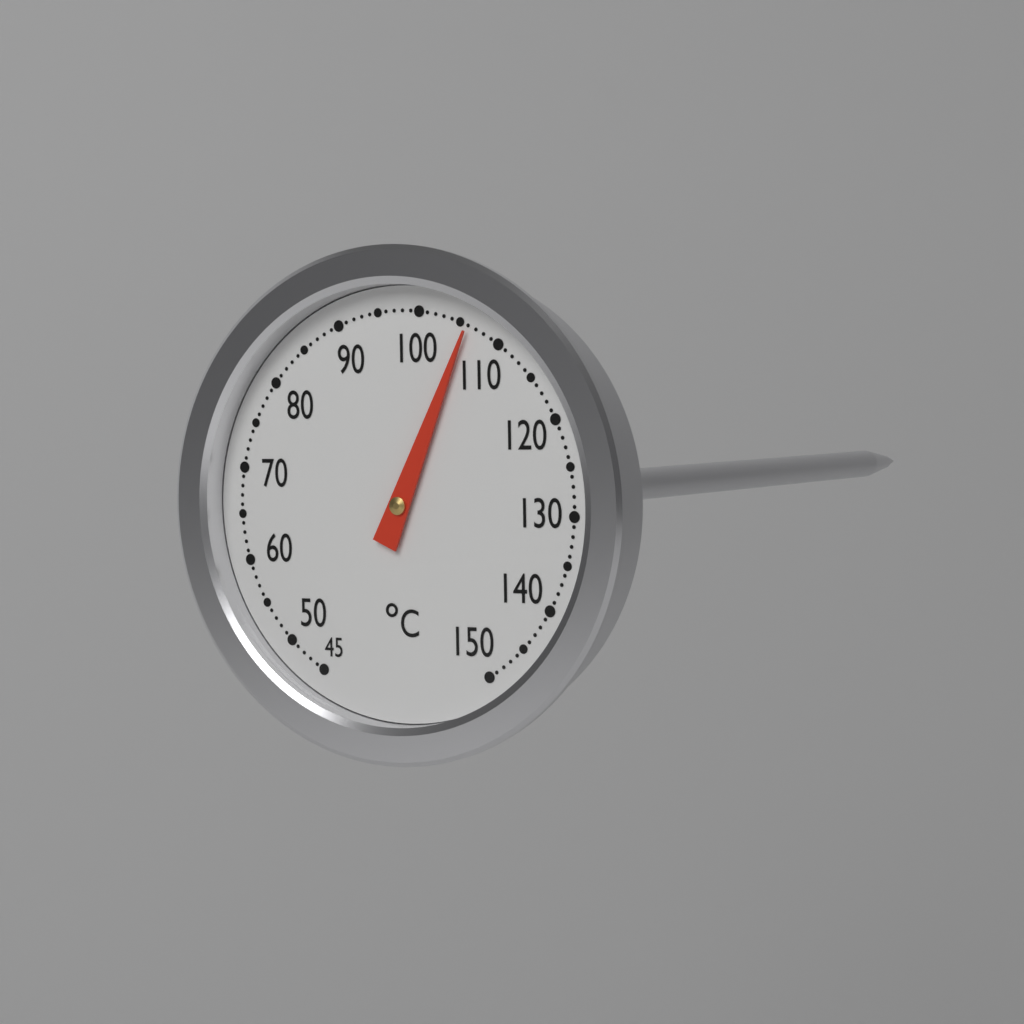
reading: 106 °C
